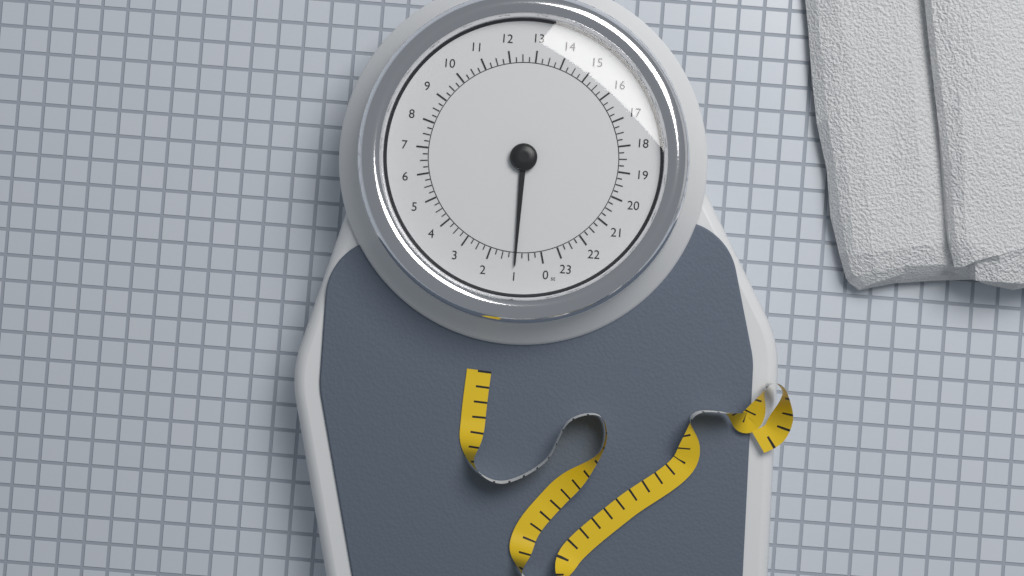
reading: 1.00 st
